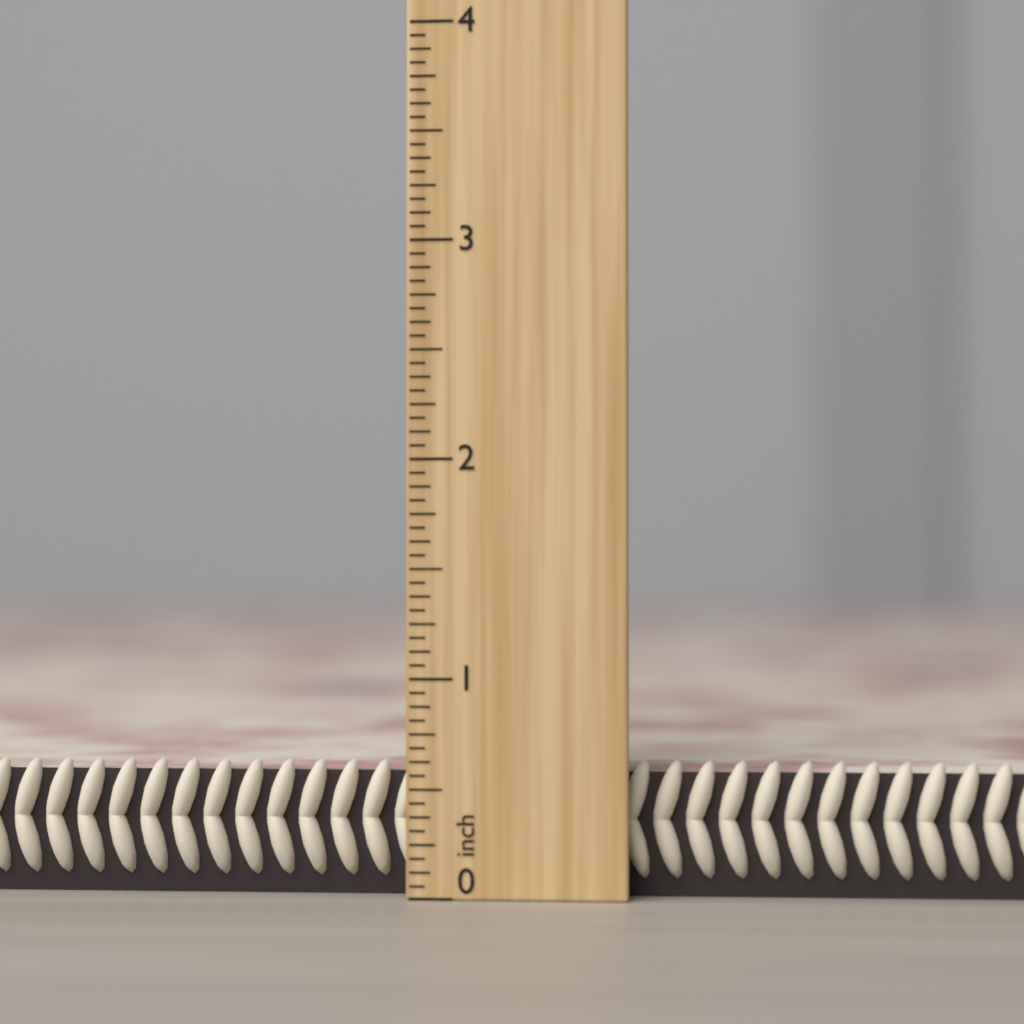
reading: 0.6250 inch
